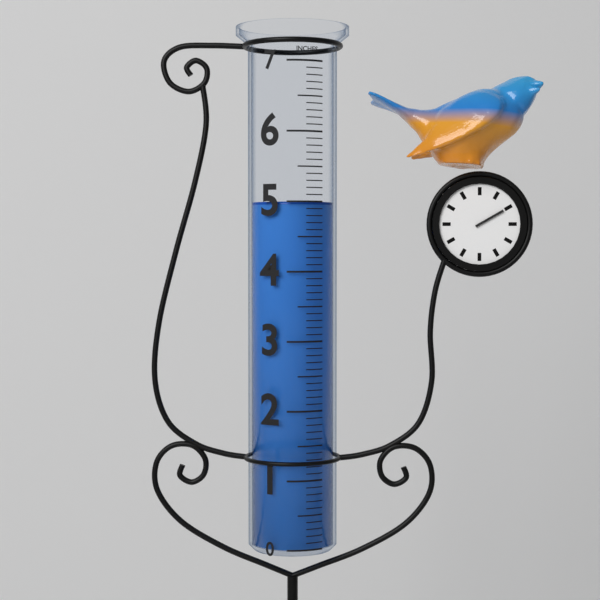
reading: 5.0 in
